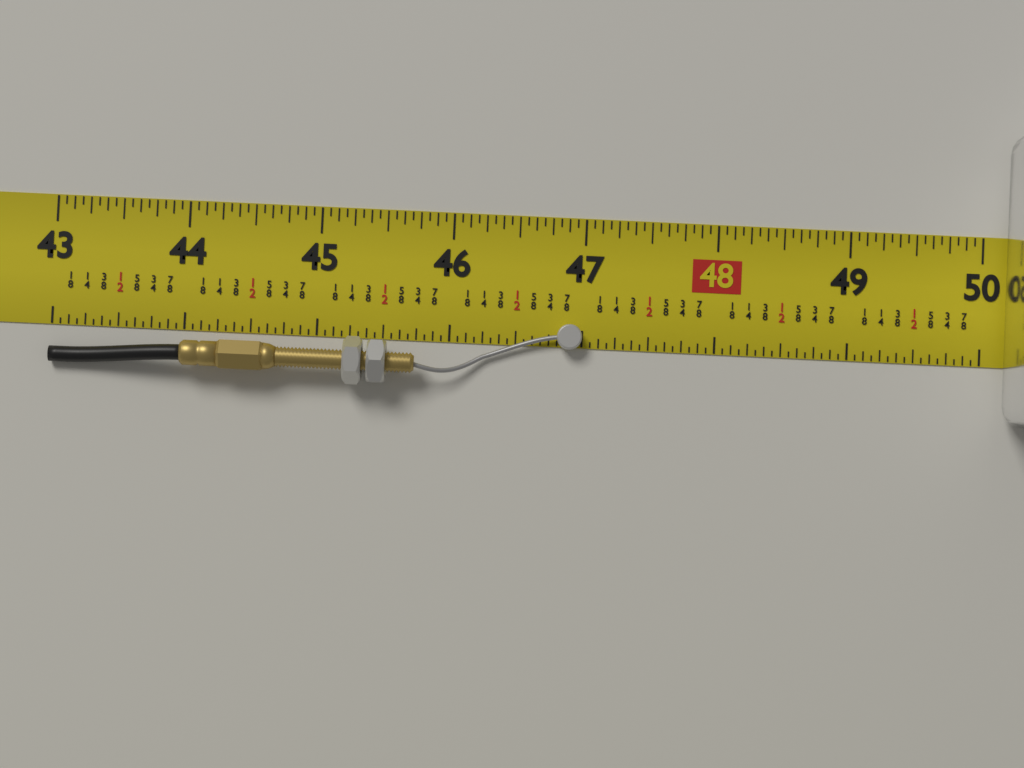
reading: 47.0000 in
